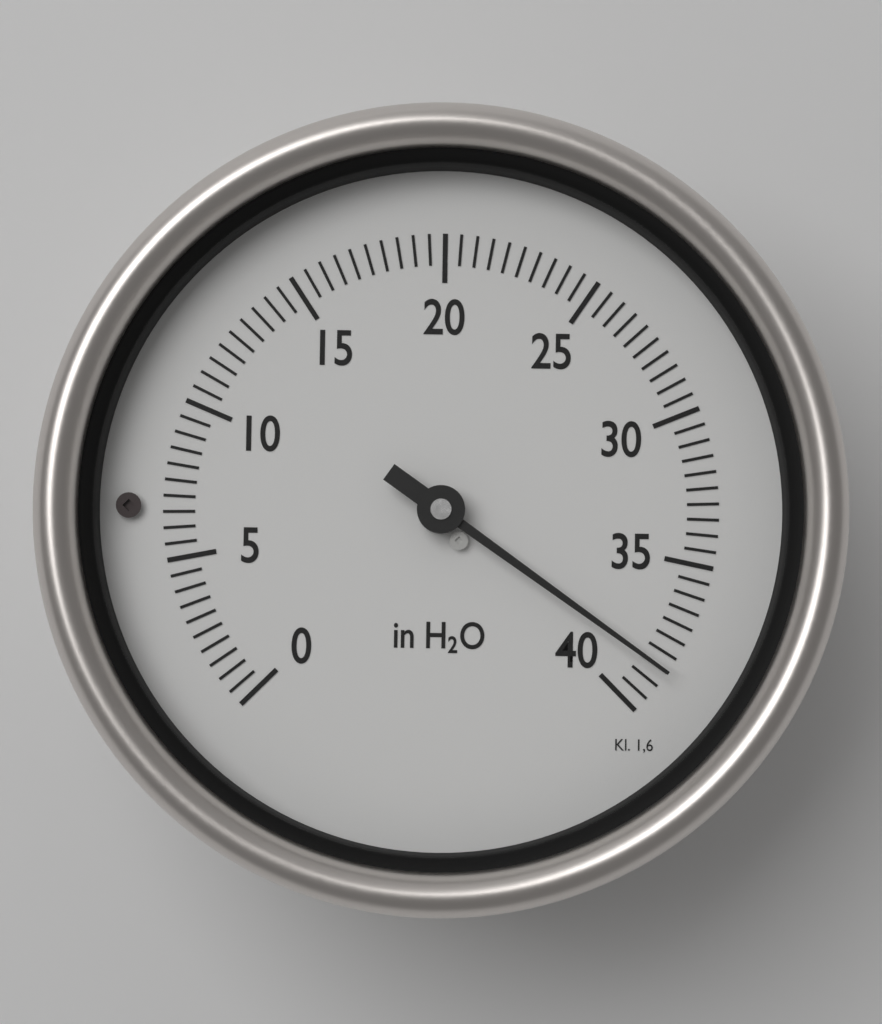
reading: 38.5 in H2O
